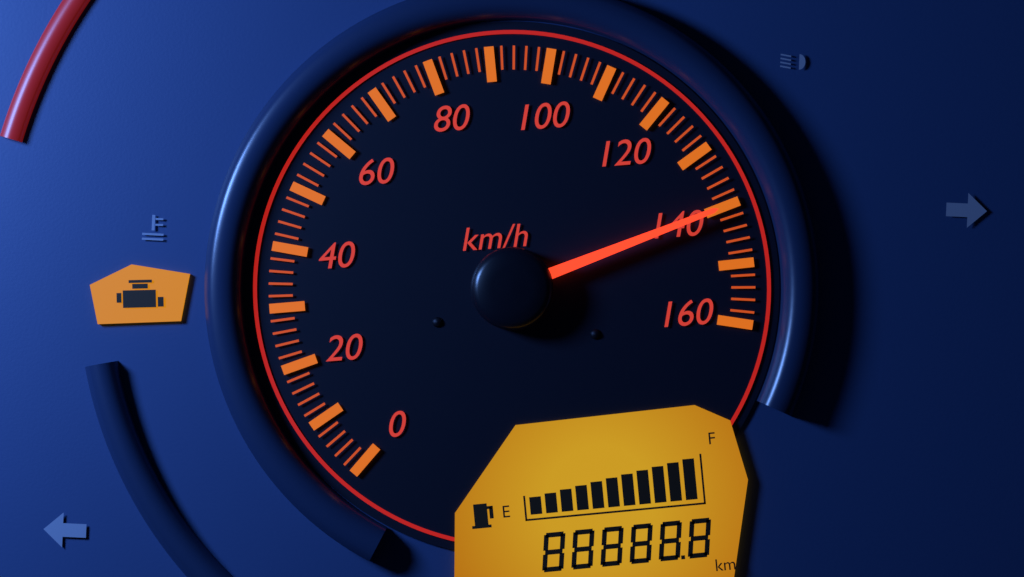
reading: 140 km/h
